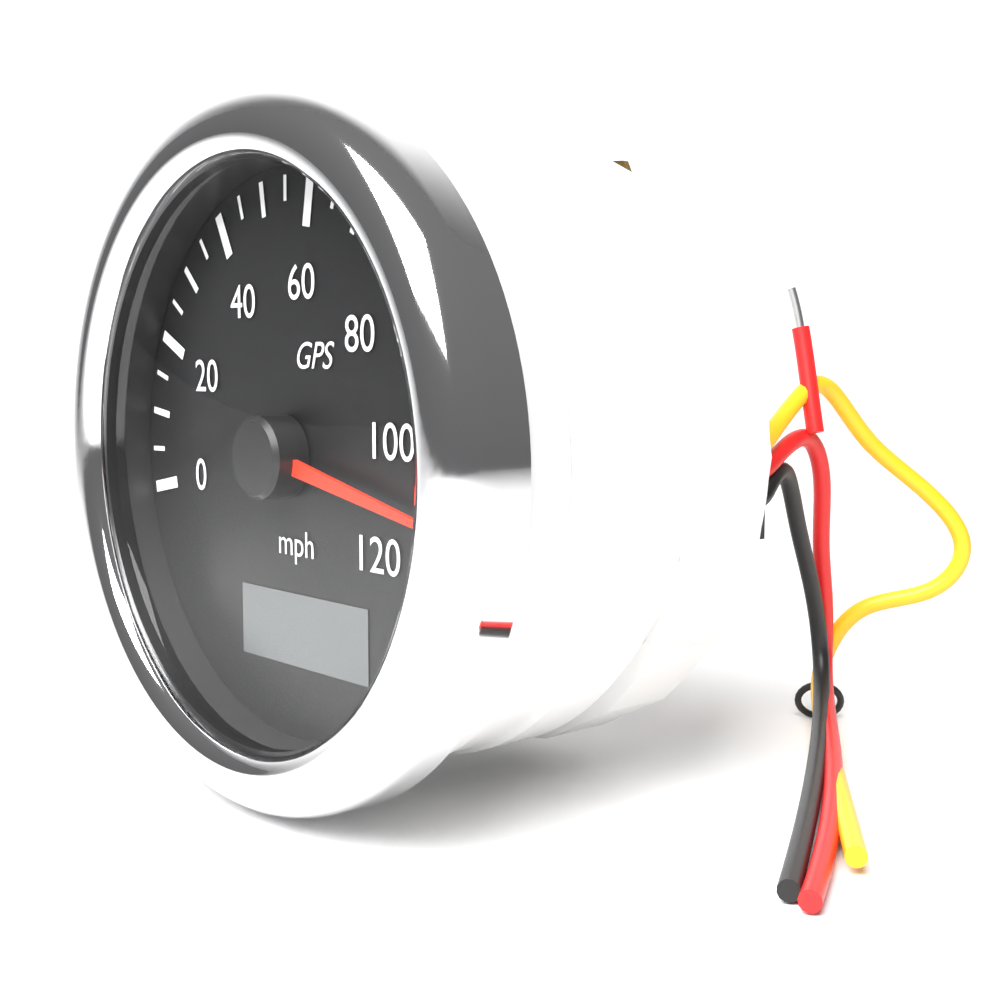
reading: 110 mph
